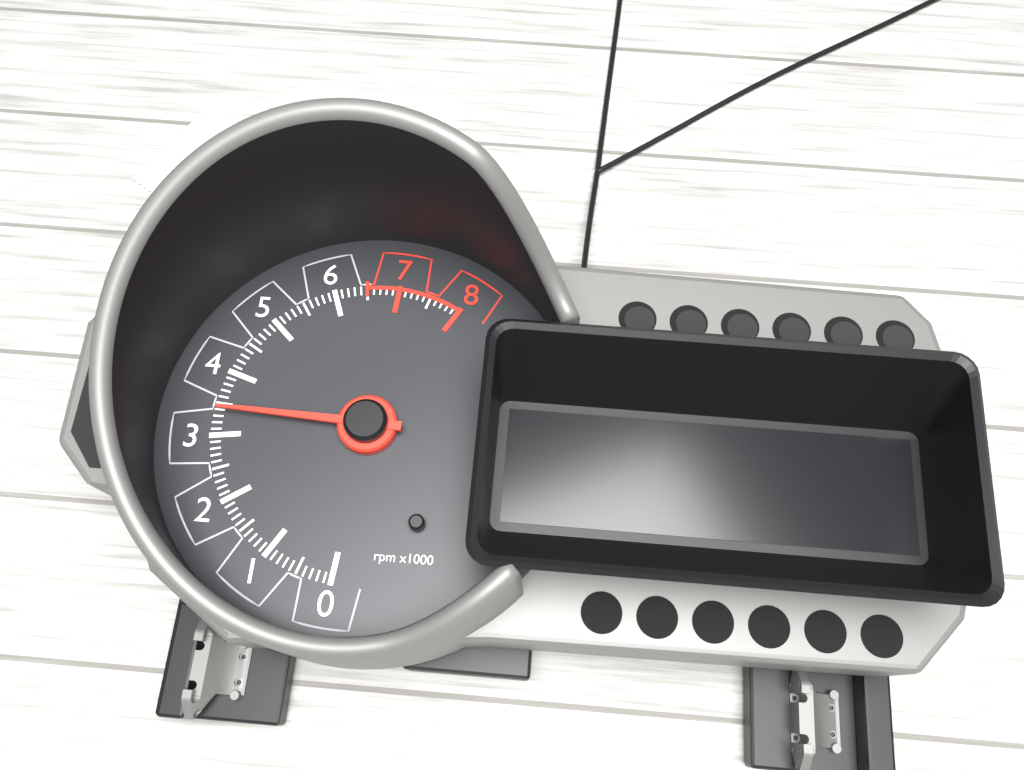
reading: 3400 rpm
